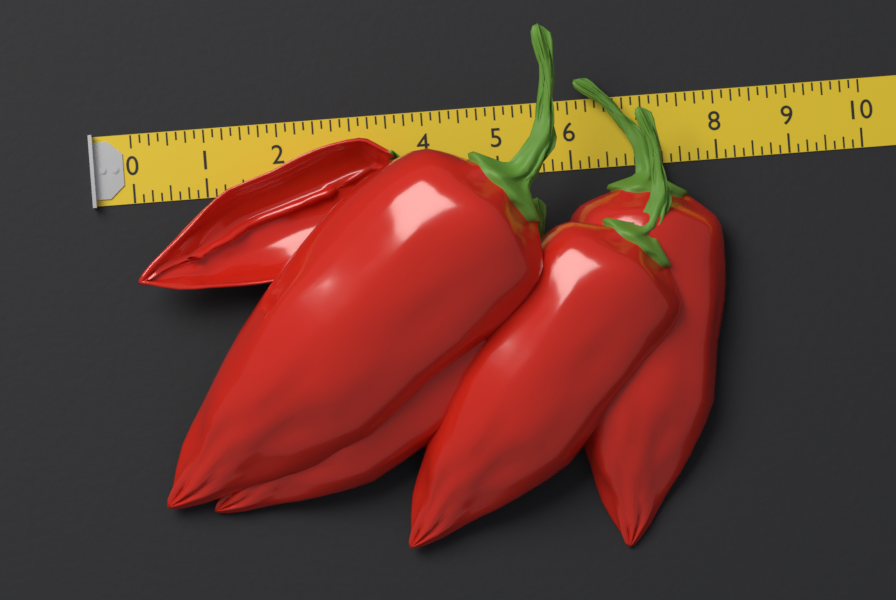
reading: 8.000 (no unit)
